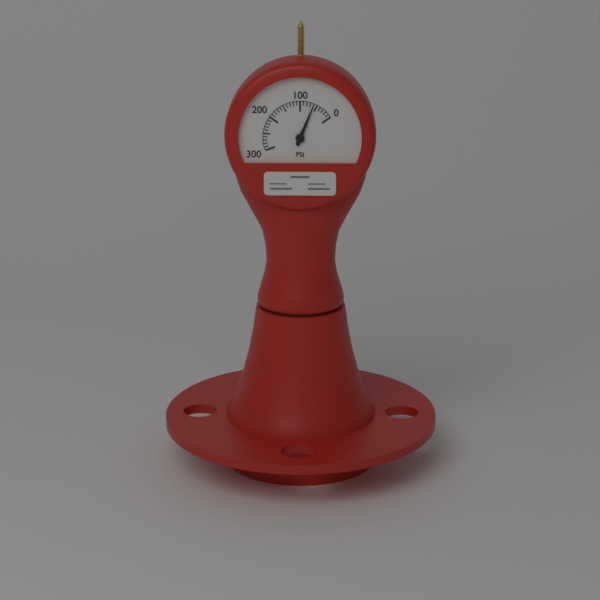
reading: 60 psi
